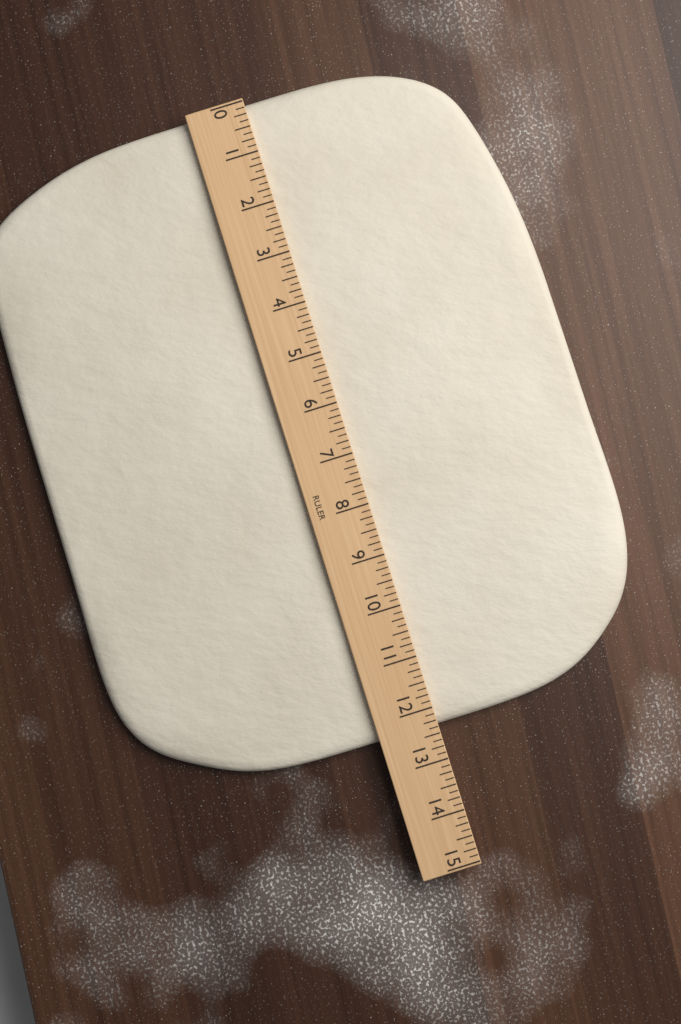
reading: 12.375 (no unit)
